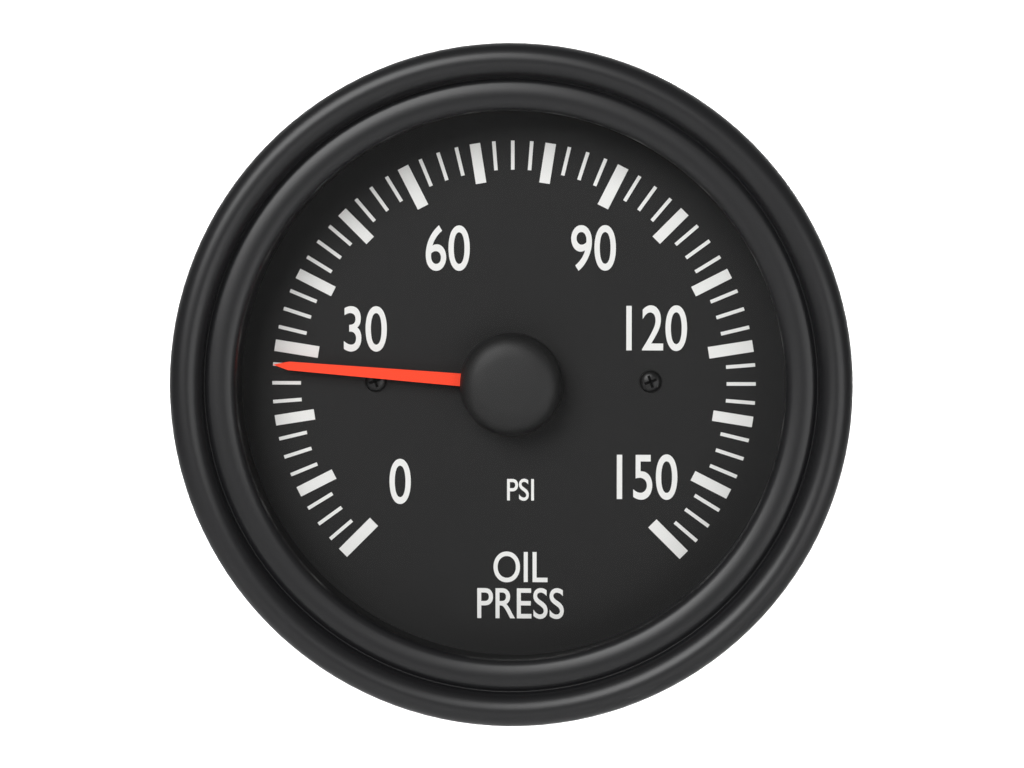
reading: 27.5 psi
